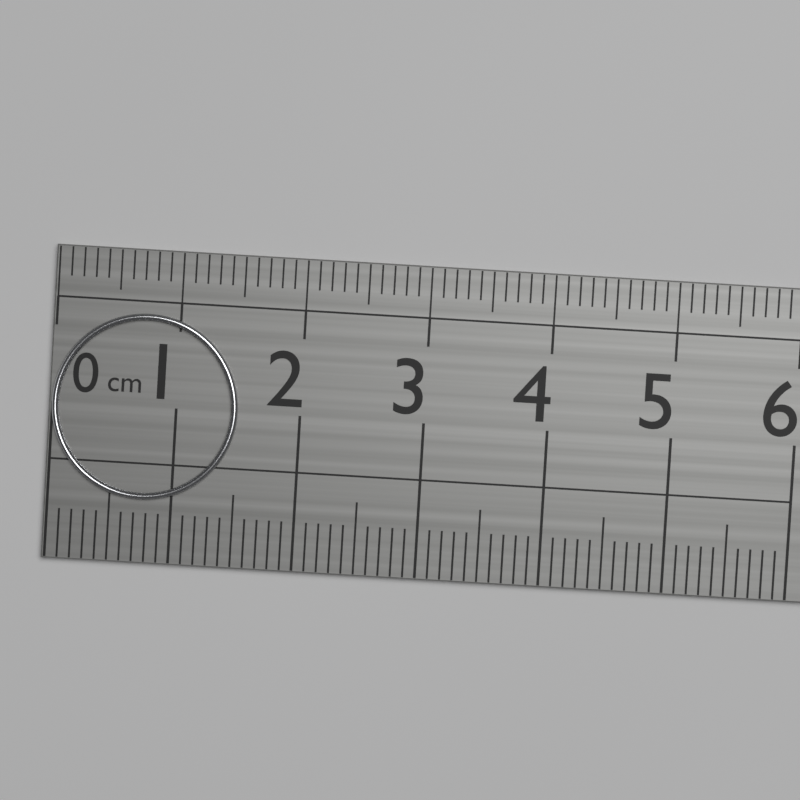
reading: 1.5 cm
